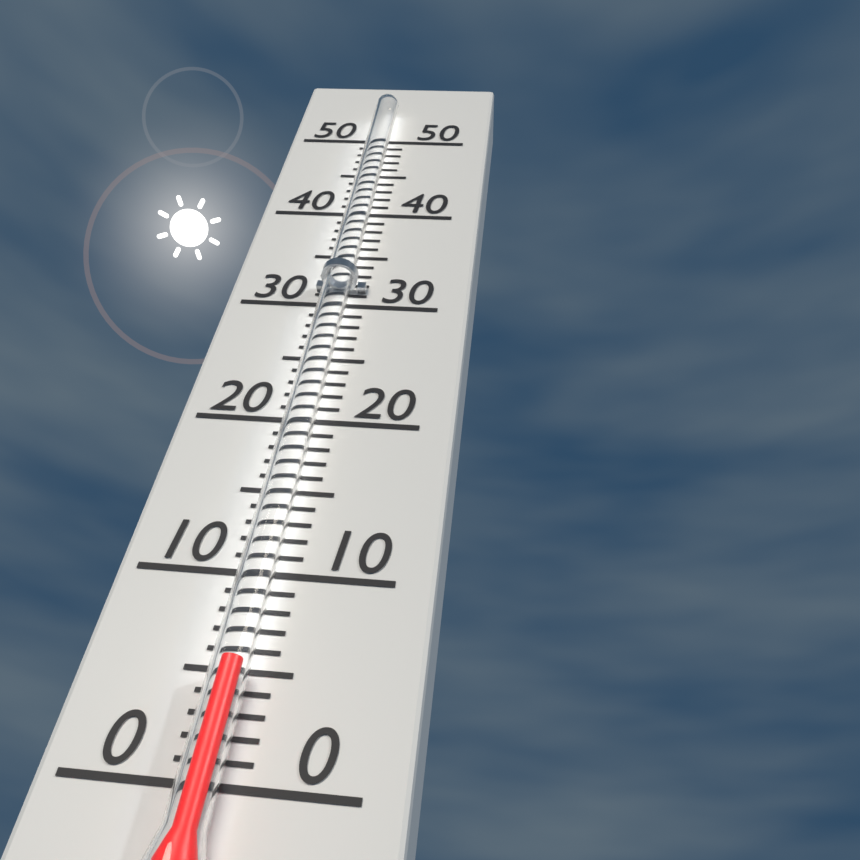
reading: 5 (no unit)
